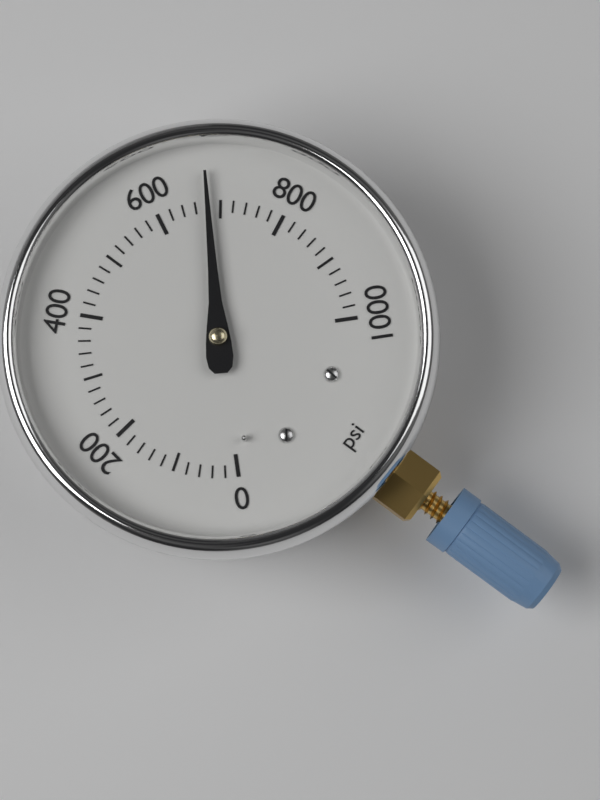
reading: 680 psi
